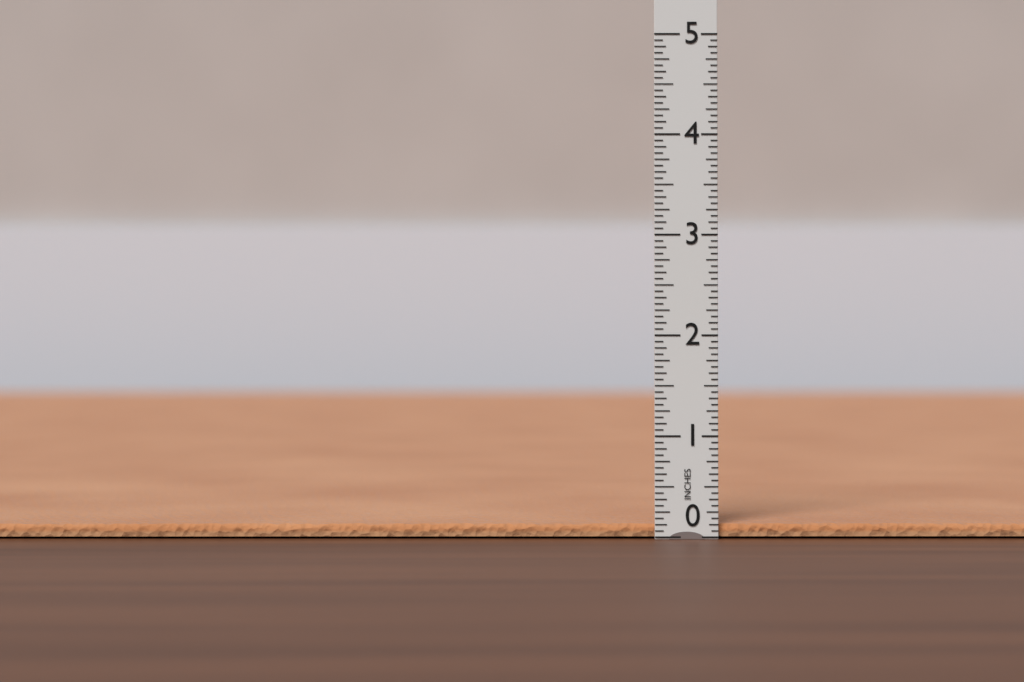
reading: 0.1250 in
